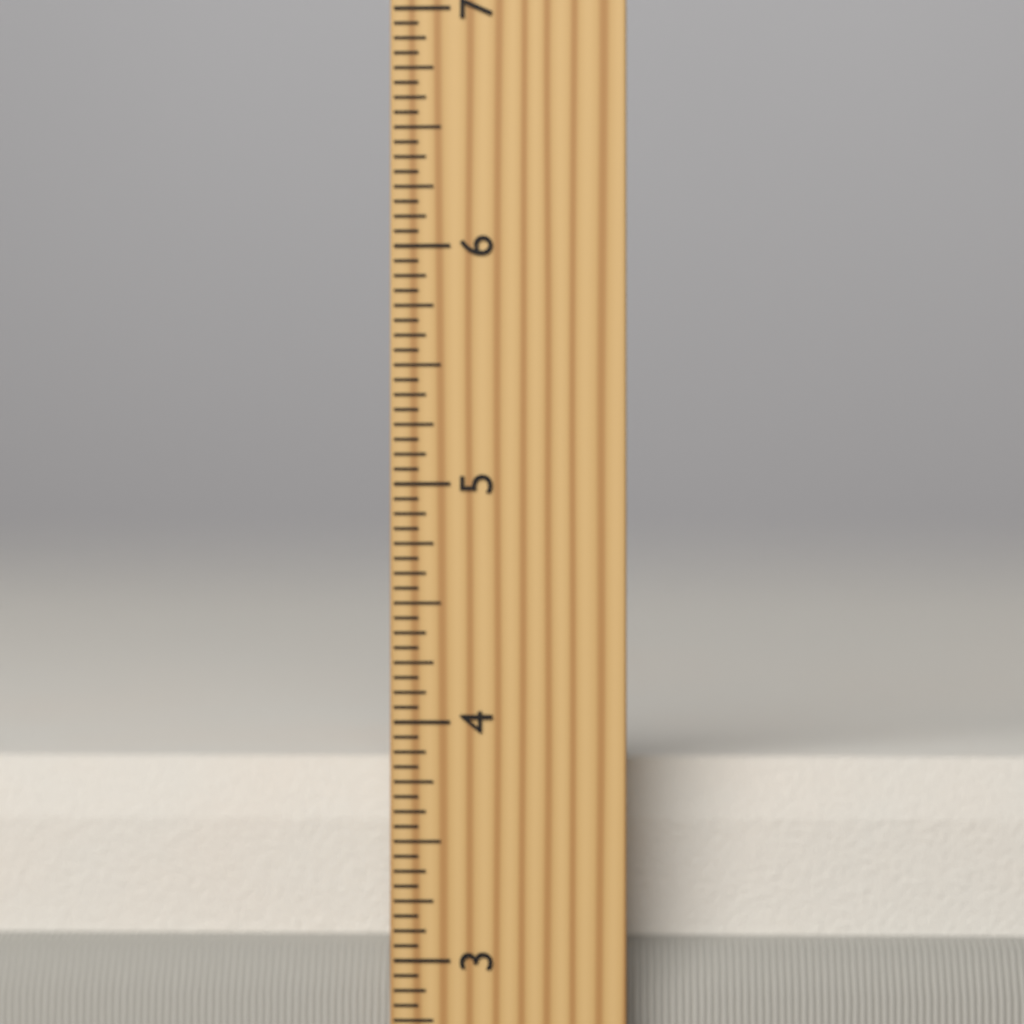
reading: 3.8125 inch
